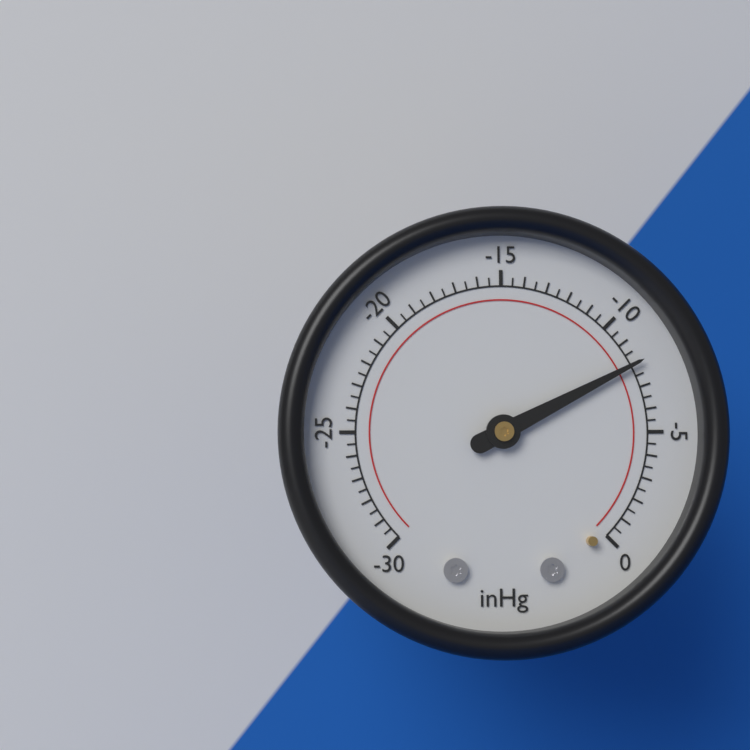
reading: -8.0 inHg
